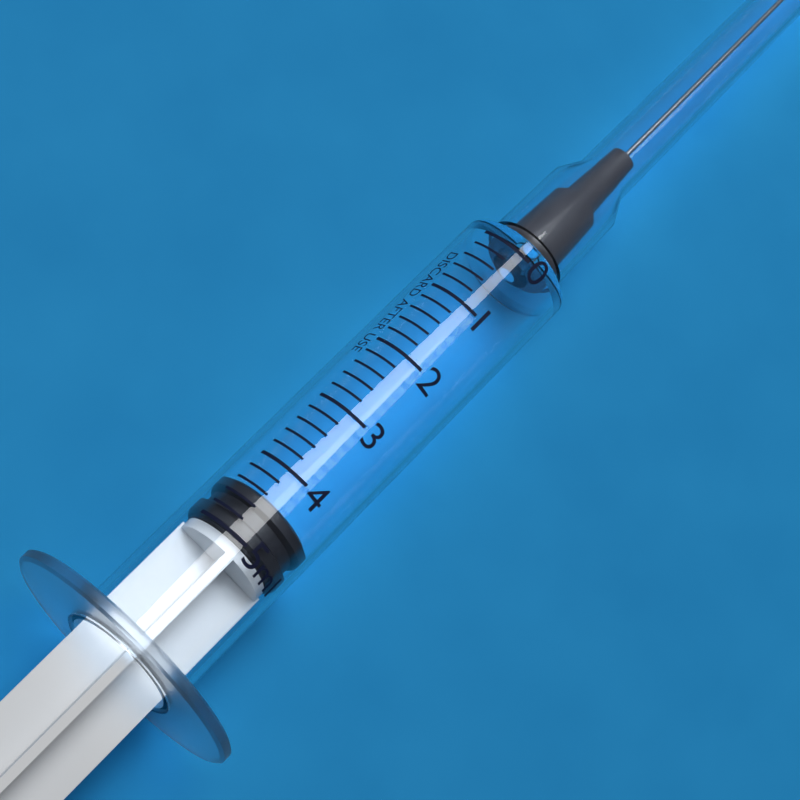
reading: 4.4 ml
